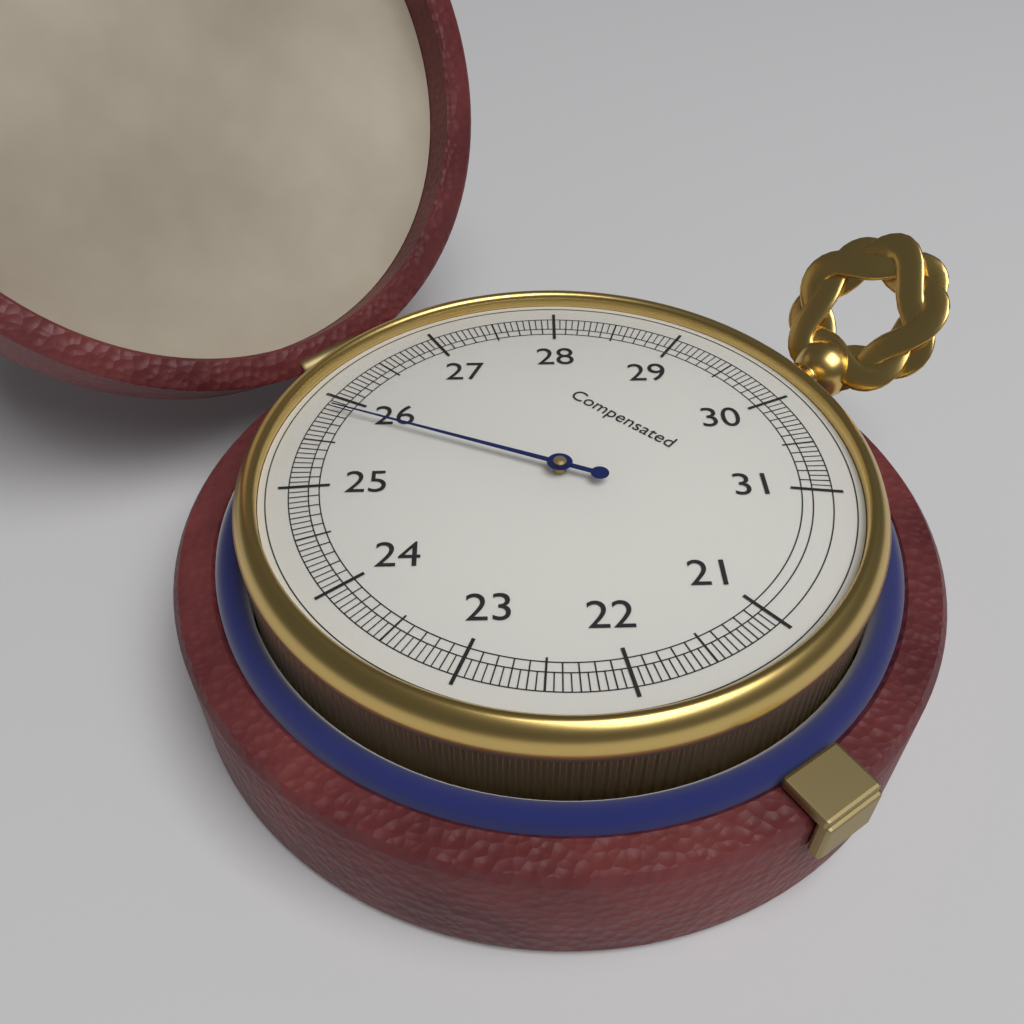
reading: 25.85 (no unit)
